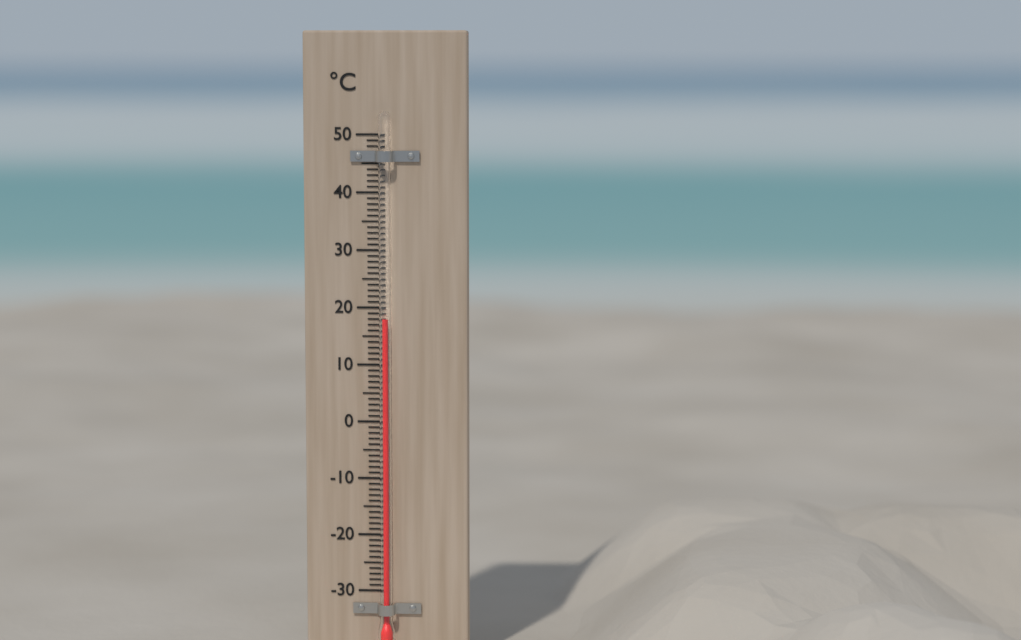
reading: 18 °C
